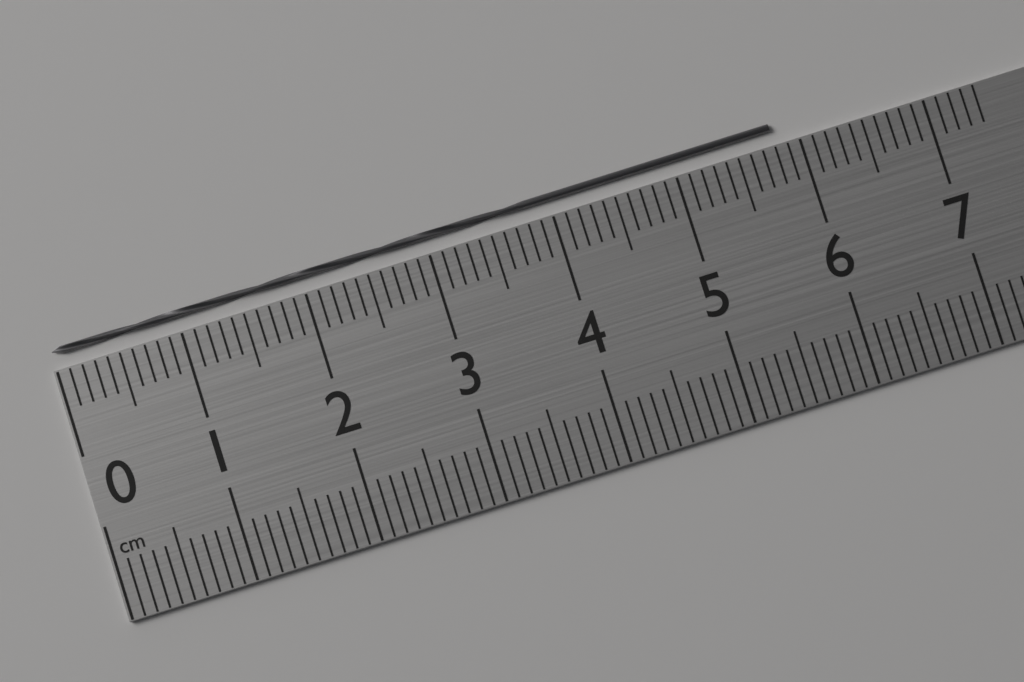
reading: 5.8 cm
